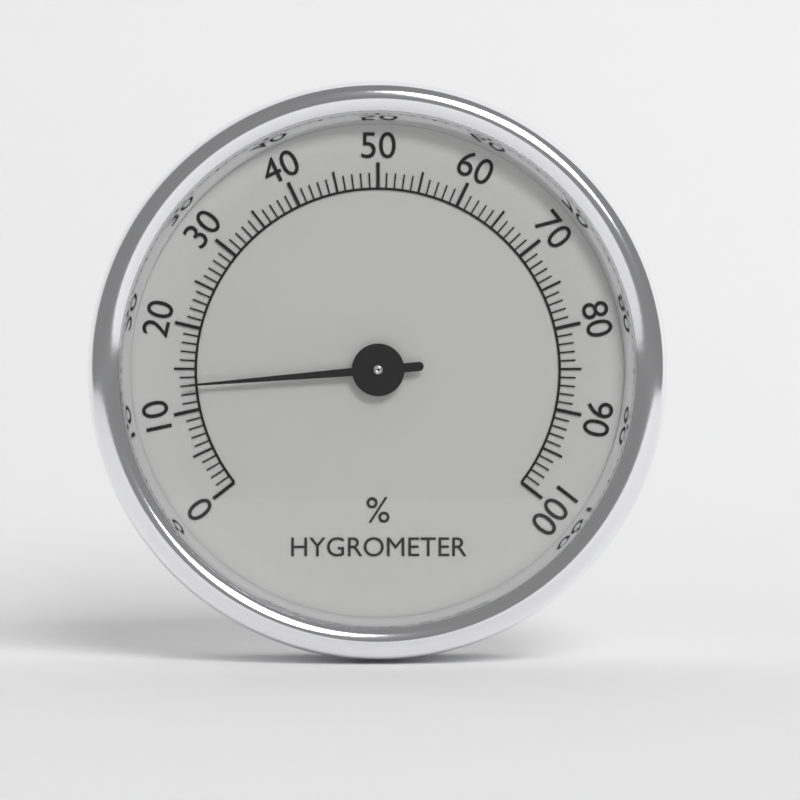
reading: 13 %
